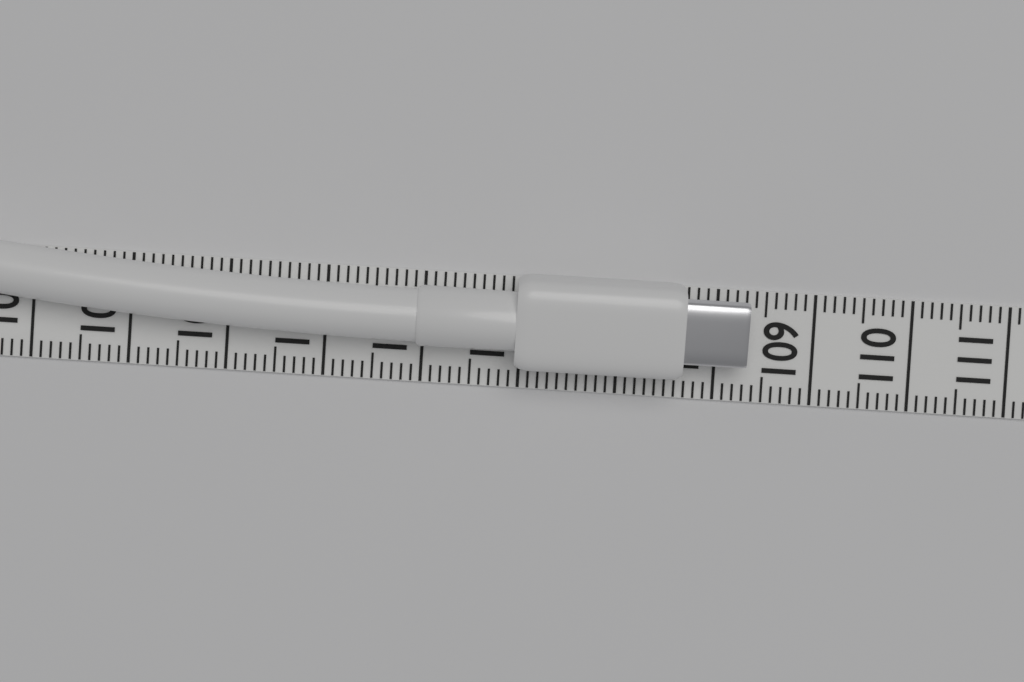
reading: 108.3 (no unit)
